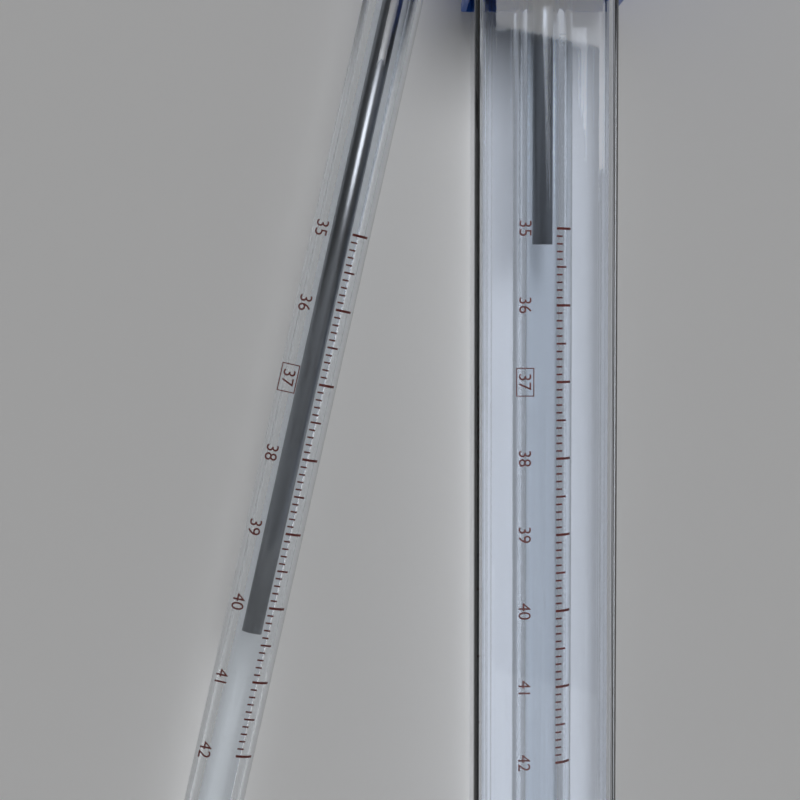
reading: 40.4 °C
